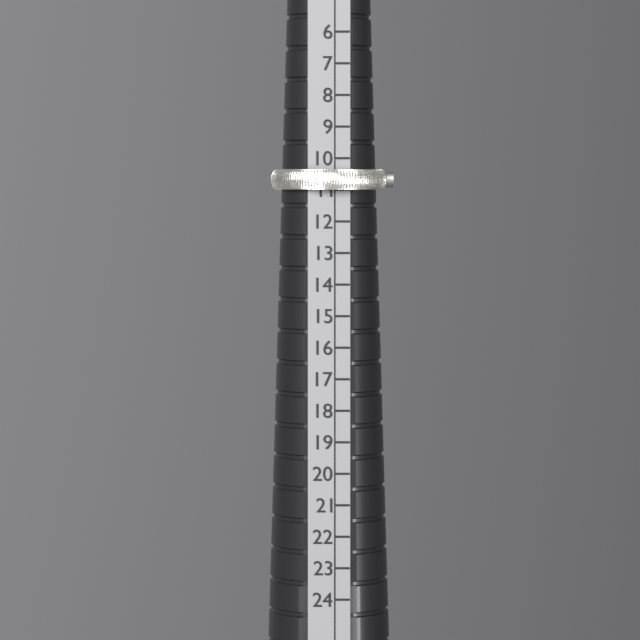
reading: 11 (no unit)
